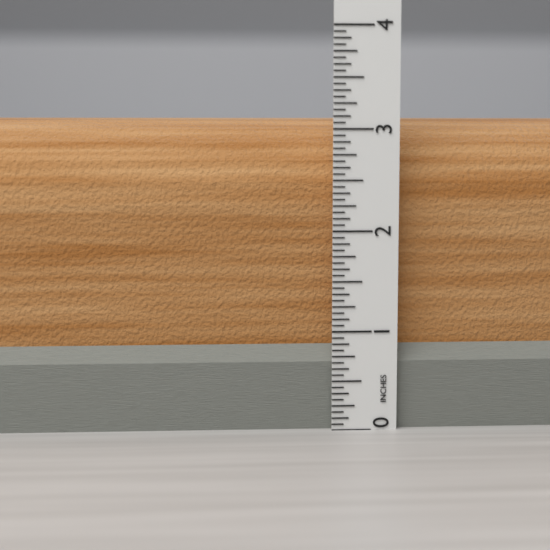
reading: 3.1250 in
